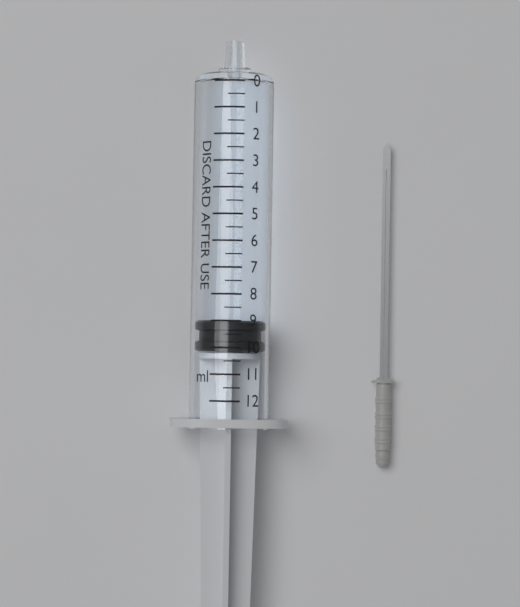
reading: 9.0 ml
